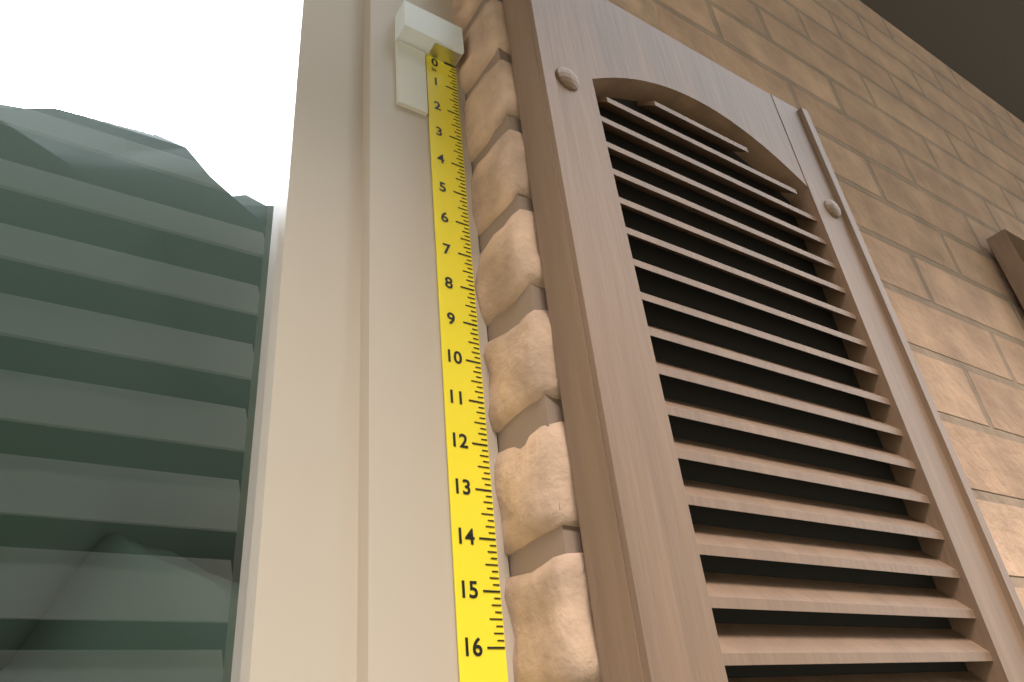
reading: 2.500 in
